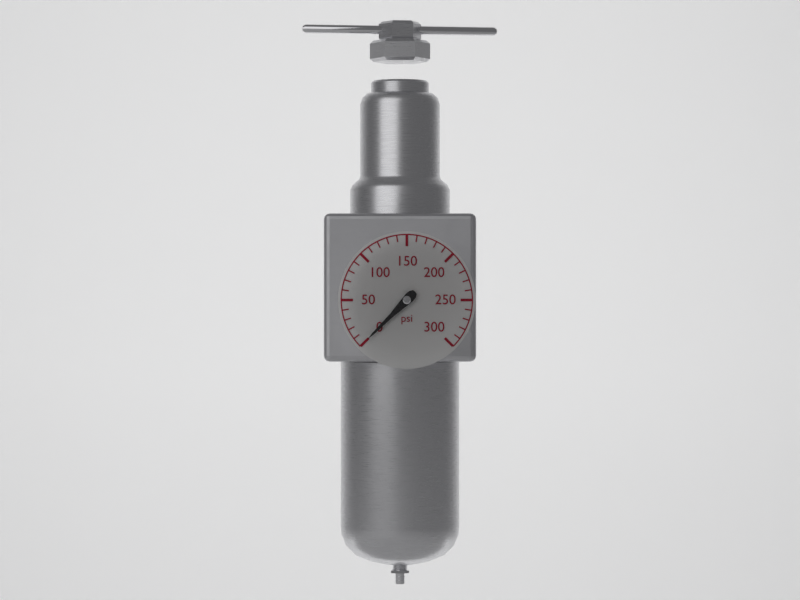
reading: 0 psi
